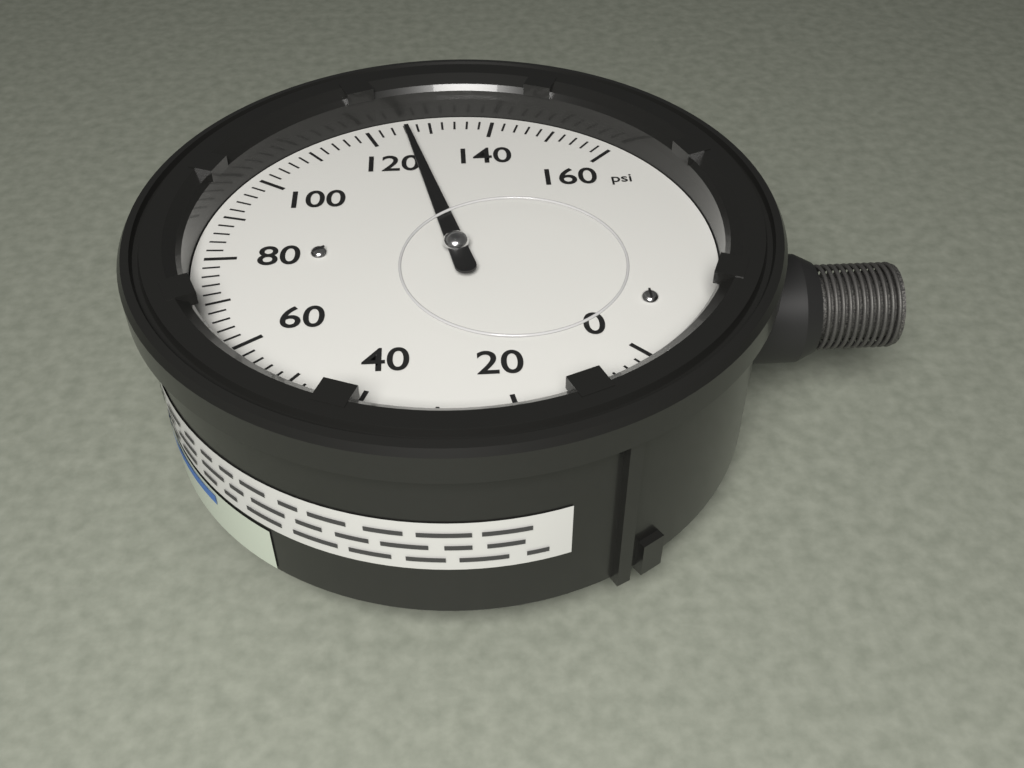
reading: 126 psi
